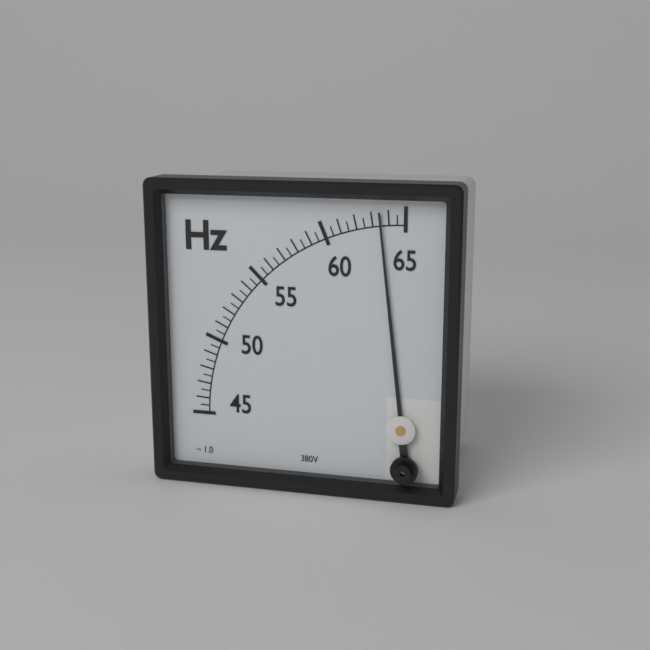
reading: 63.5 Hz
